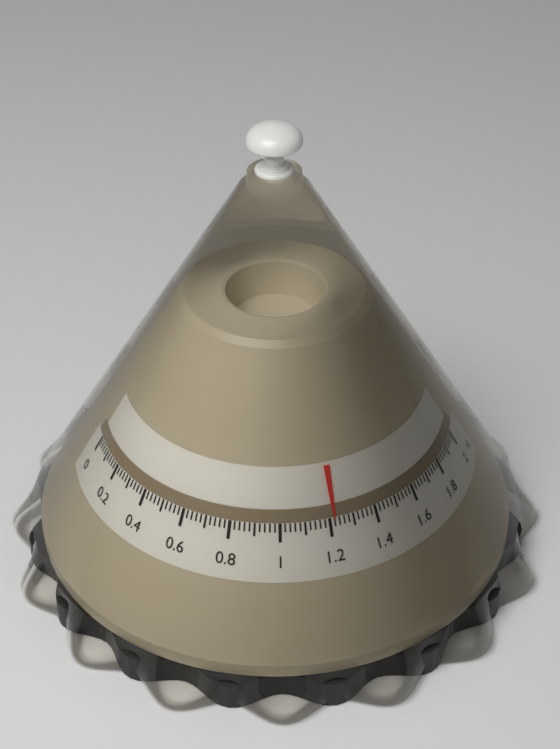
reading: 1.22 kg
